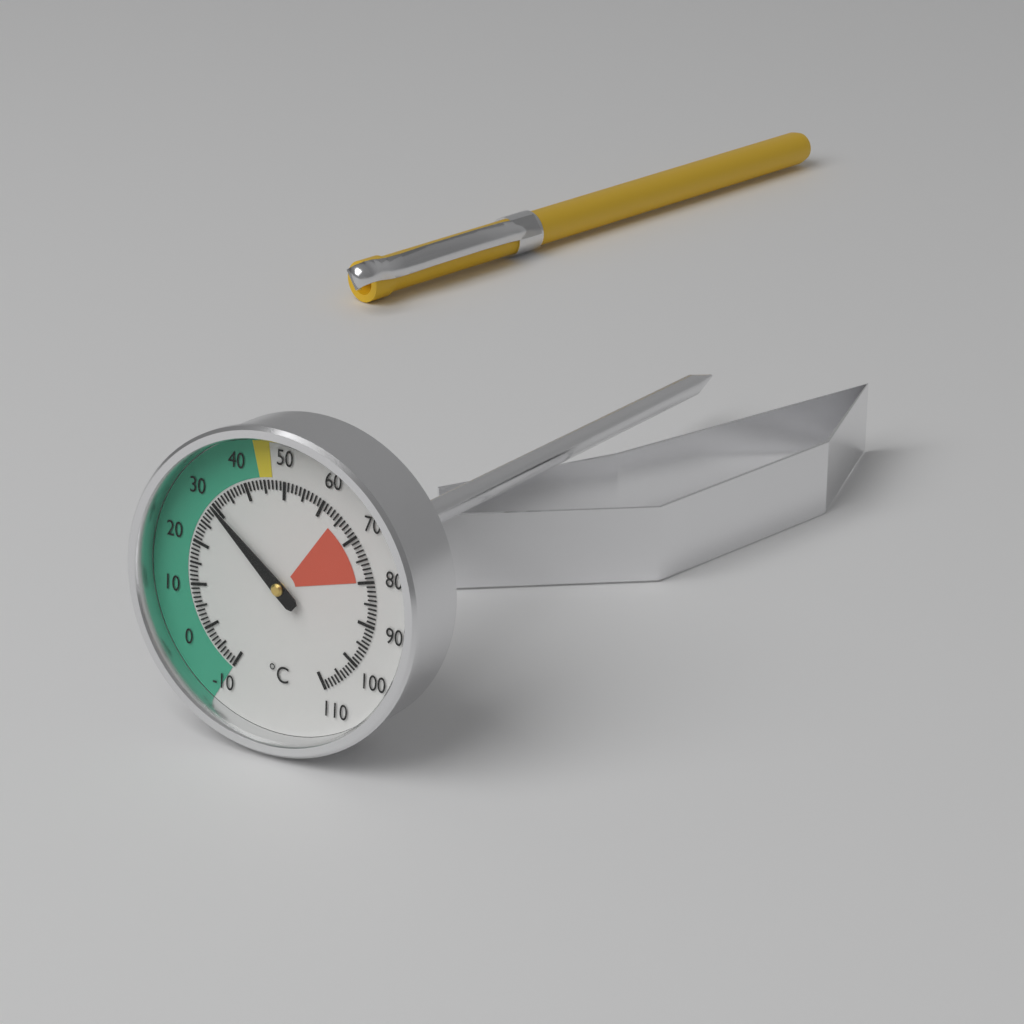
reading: 30 °C
